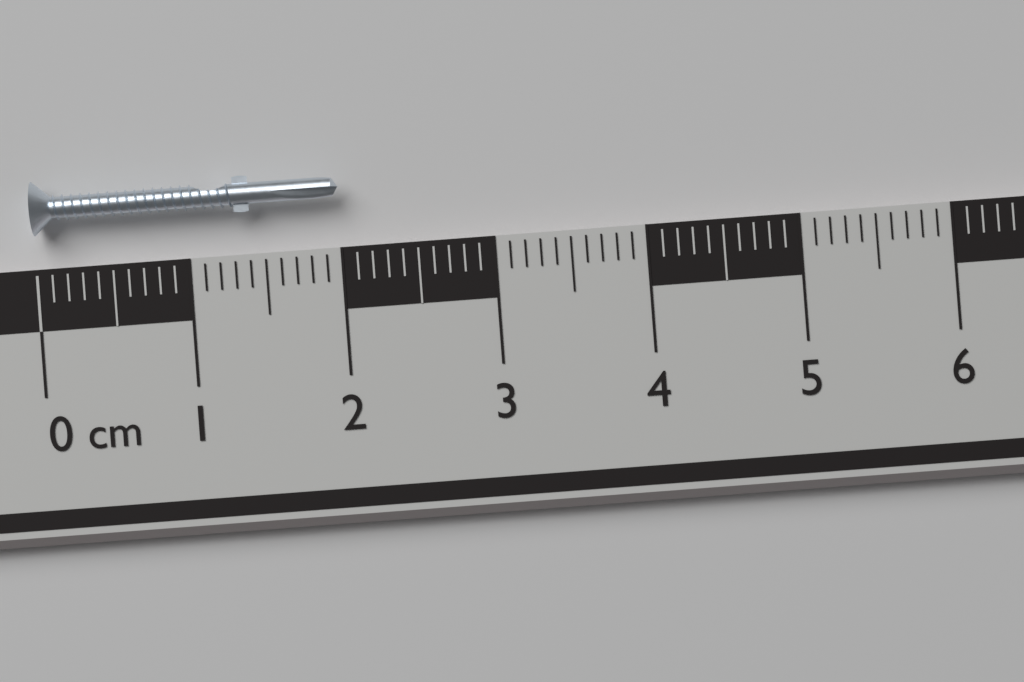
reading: 2.0 cm
